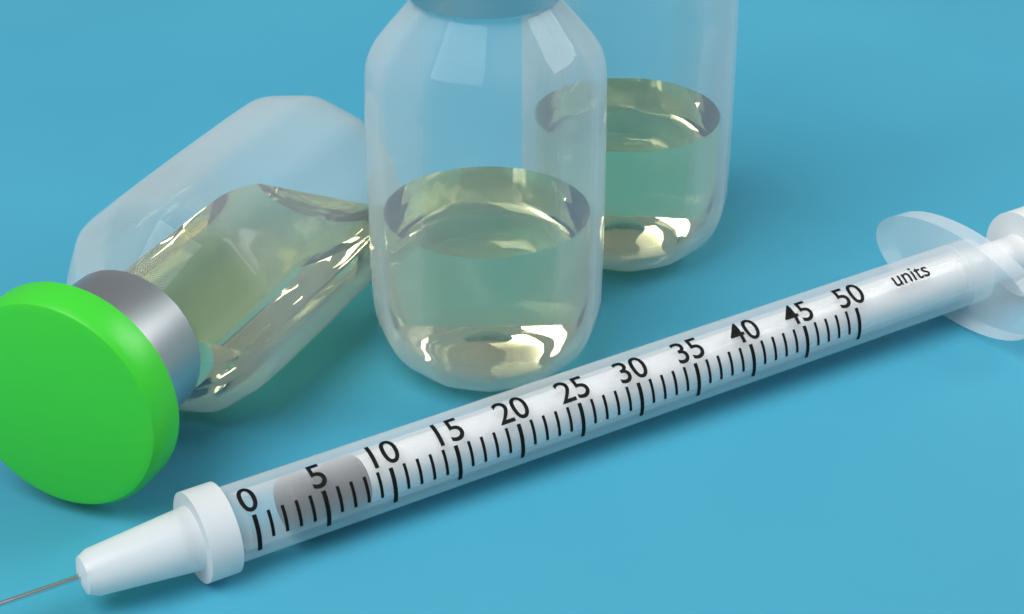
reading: 3 units
